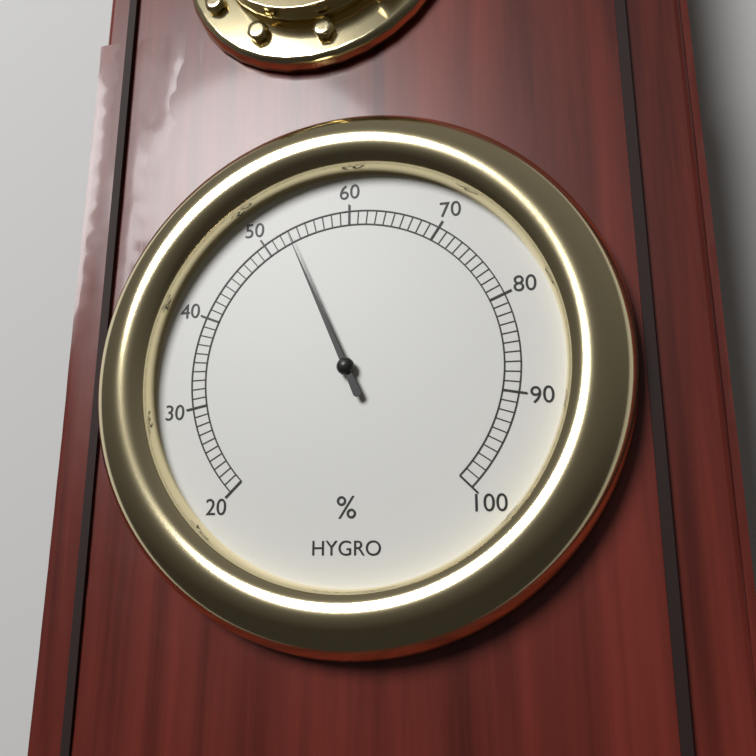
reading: 53 %
